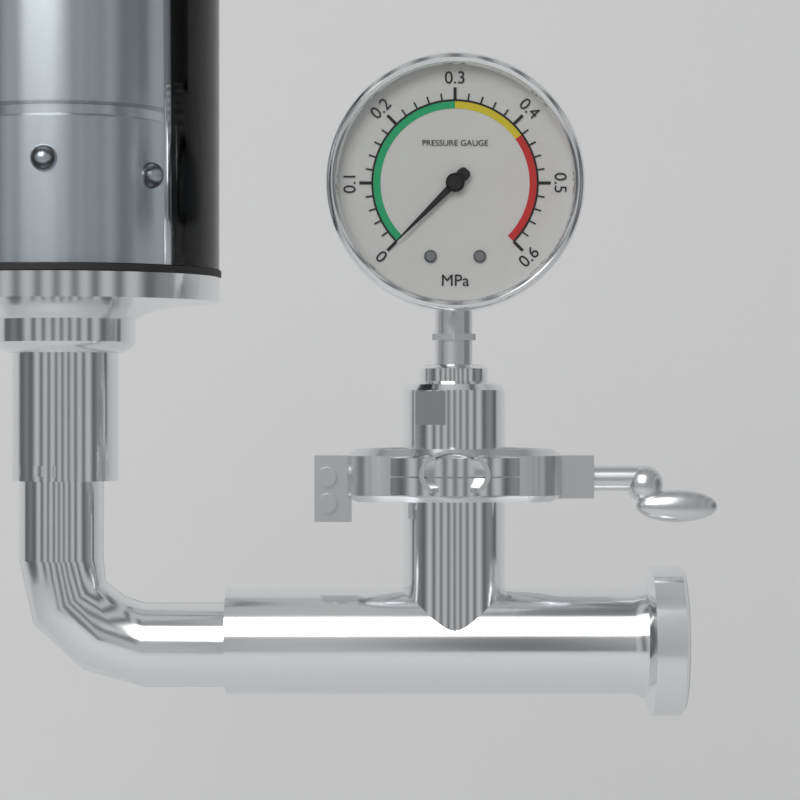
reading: 0.00 MPa
